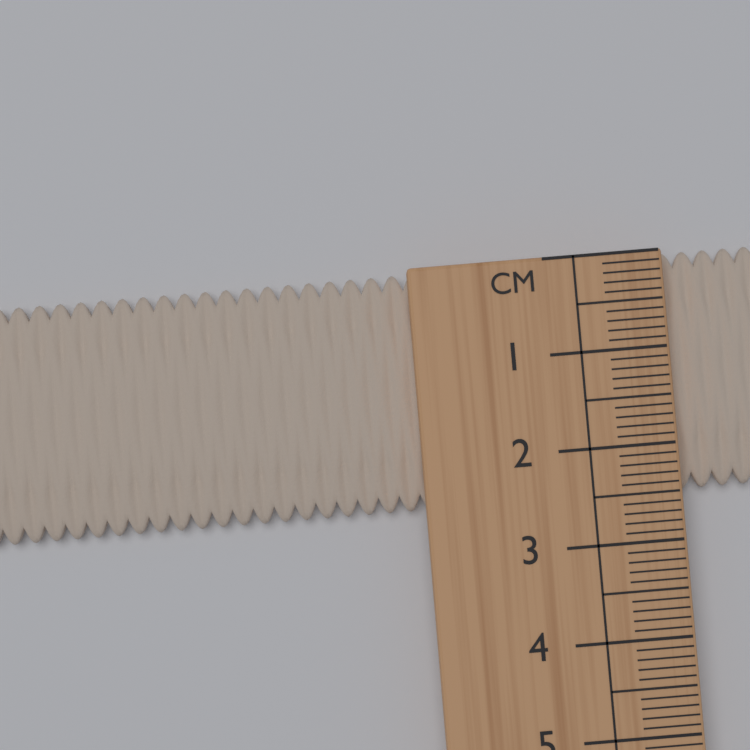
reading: 2.5 cm
